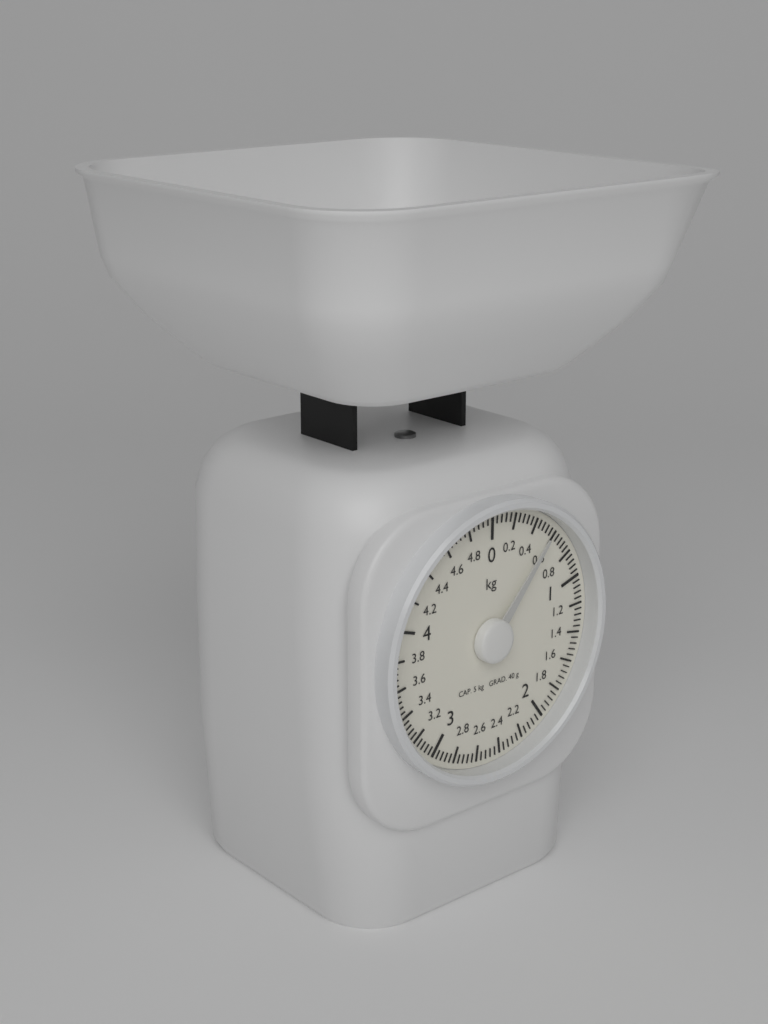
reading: 0.56 kg
